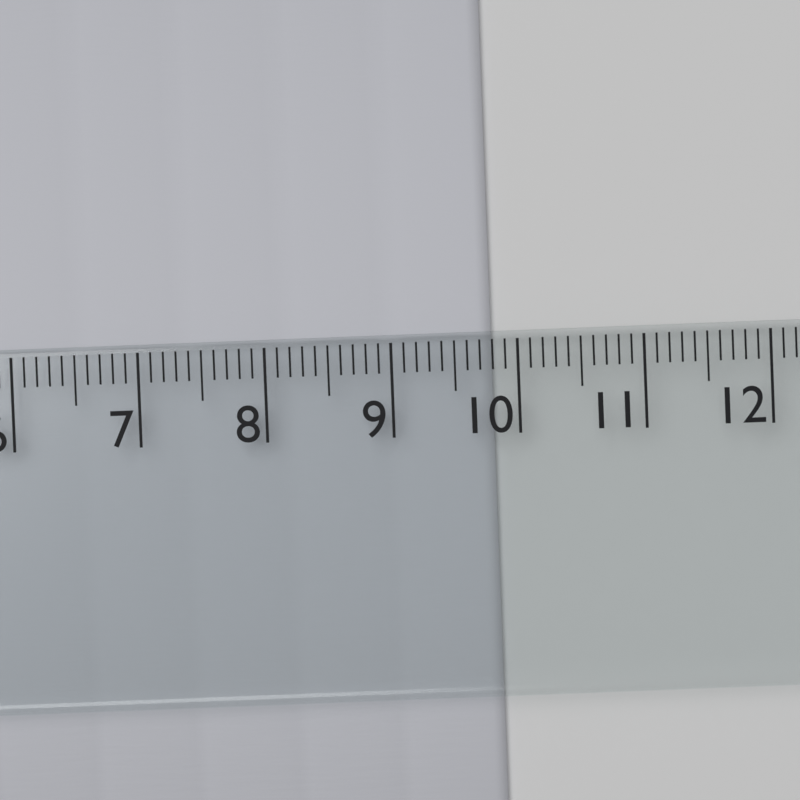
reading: 9.8 cm
